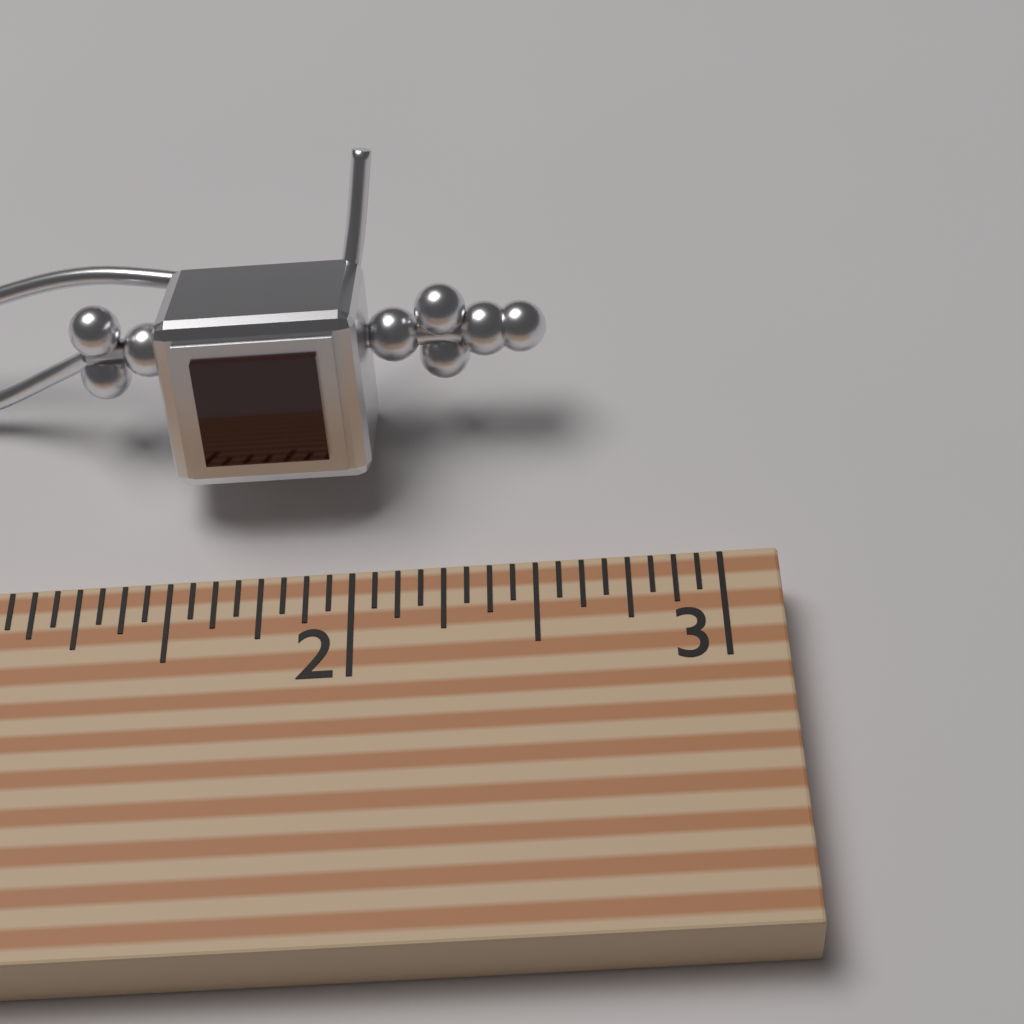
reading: 2.5625 (no unit)
